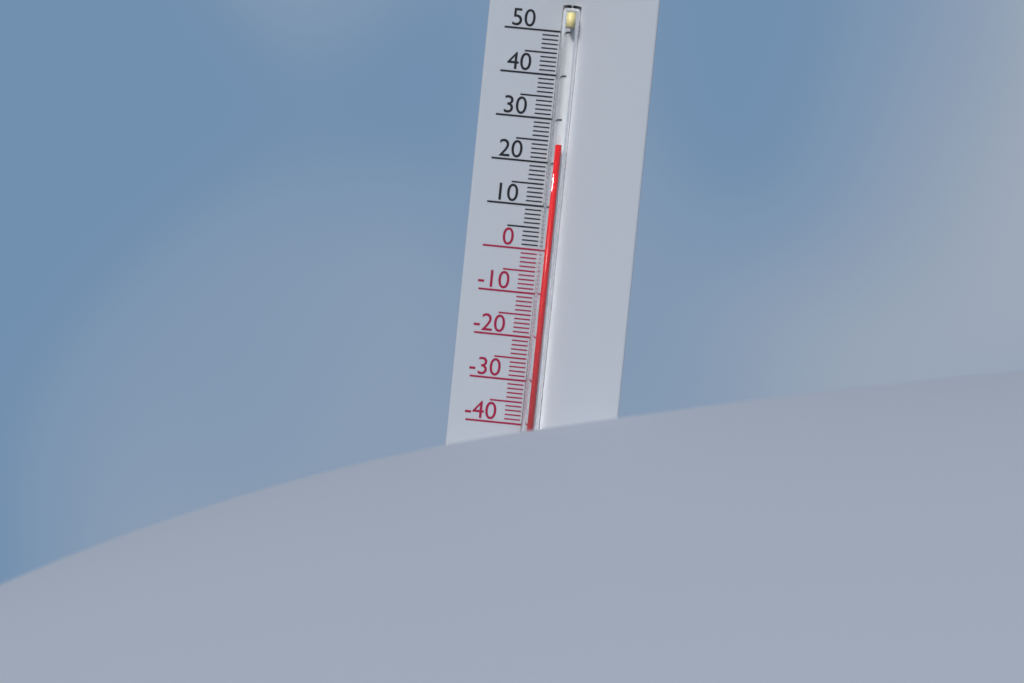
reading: 24 °C
